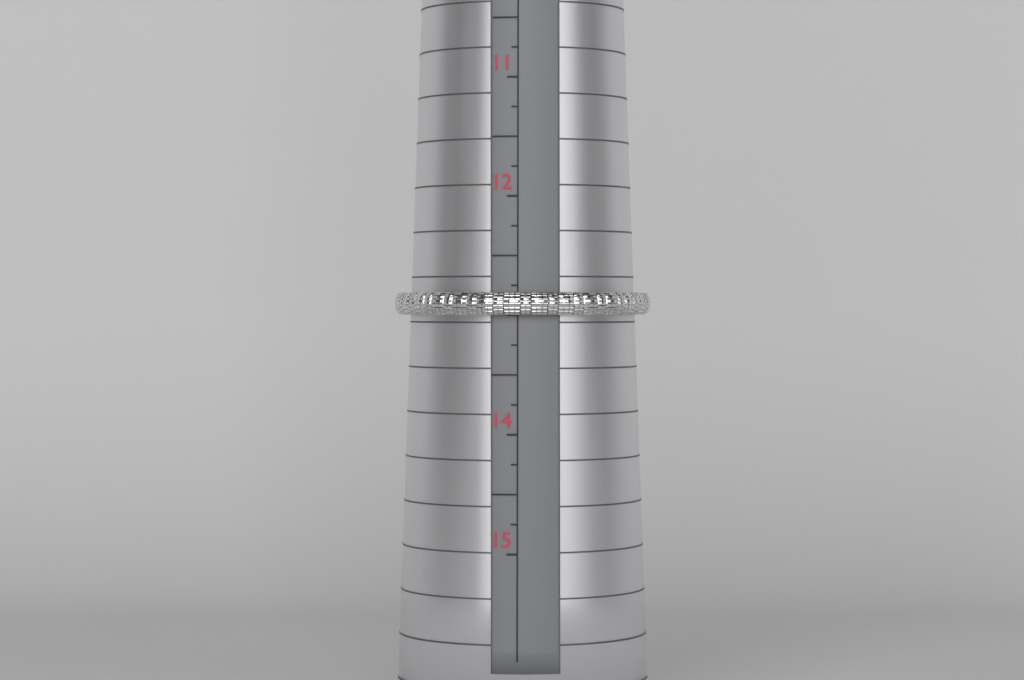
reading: 13.00 (no unit)
